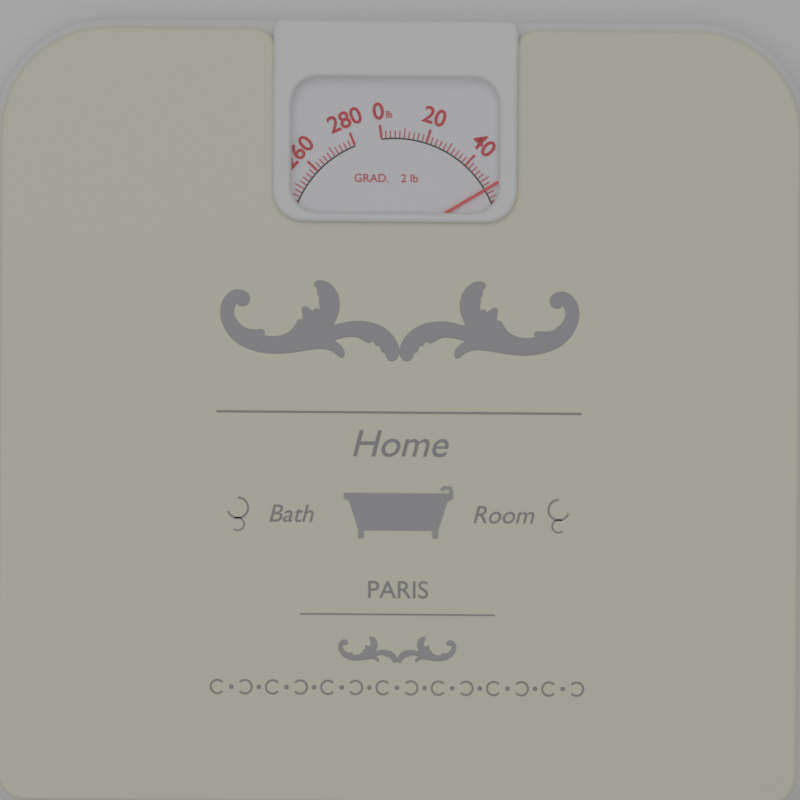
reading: 54 lb
